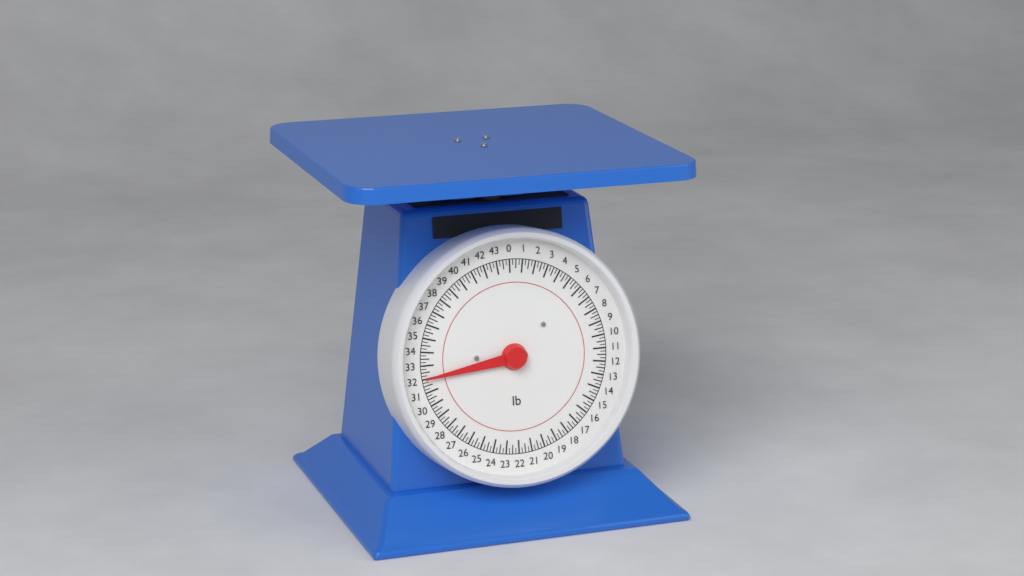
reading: 32.00 lb
